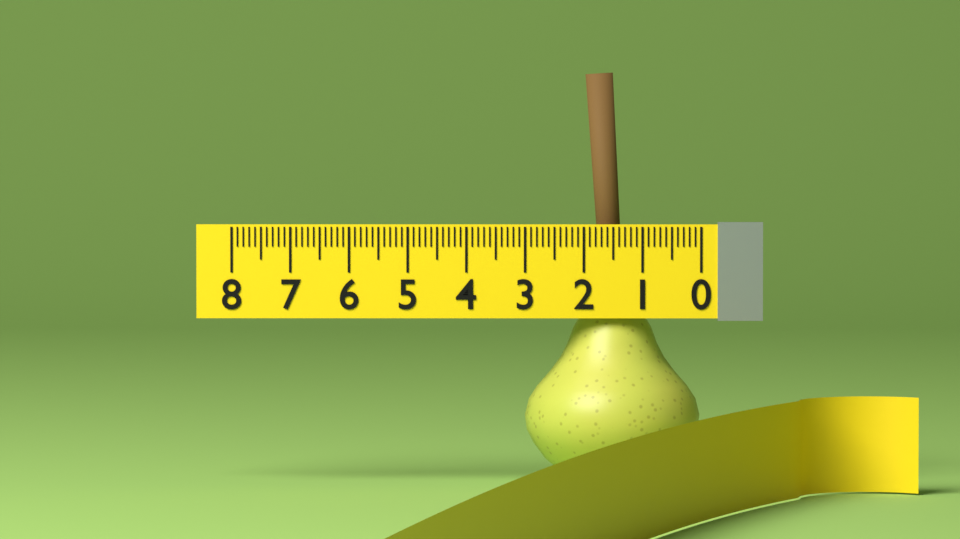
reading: 3.0 (no unit)
